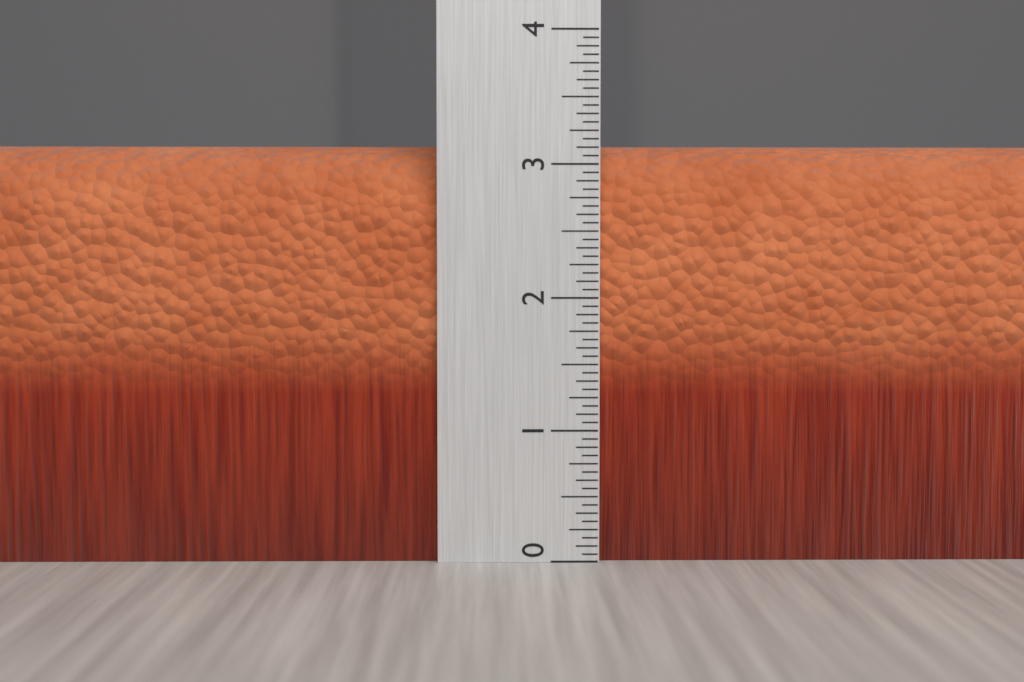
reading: 3.1875 (no unit)
